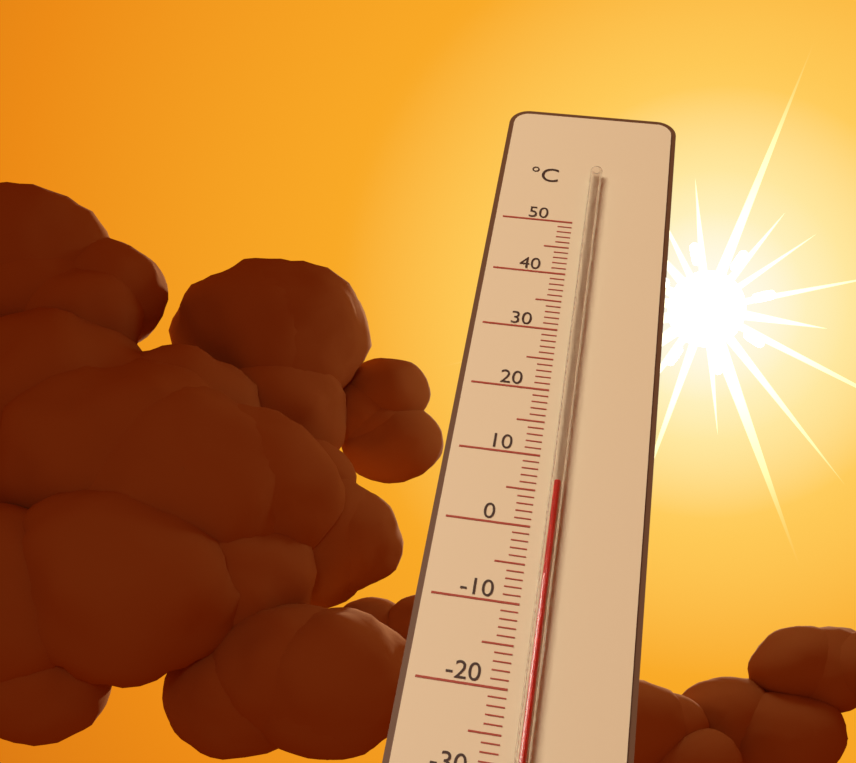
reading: 6 °C
